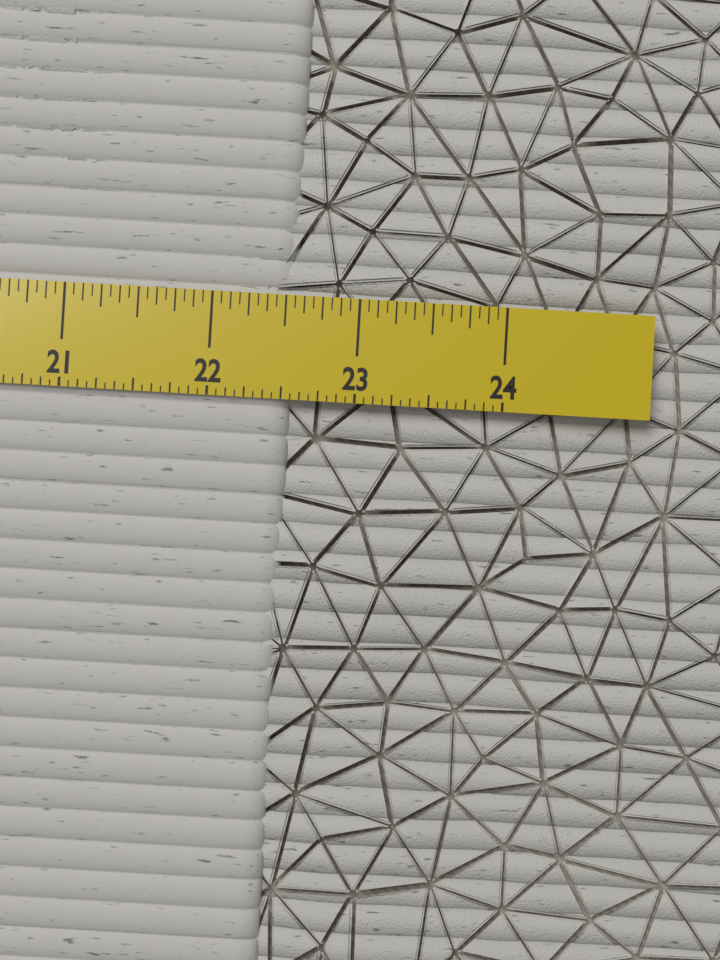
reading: 22.5625 in
